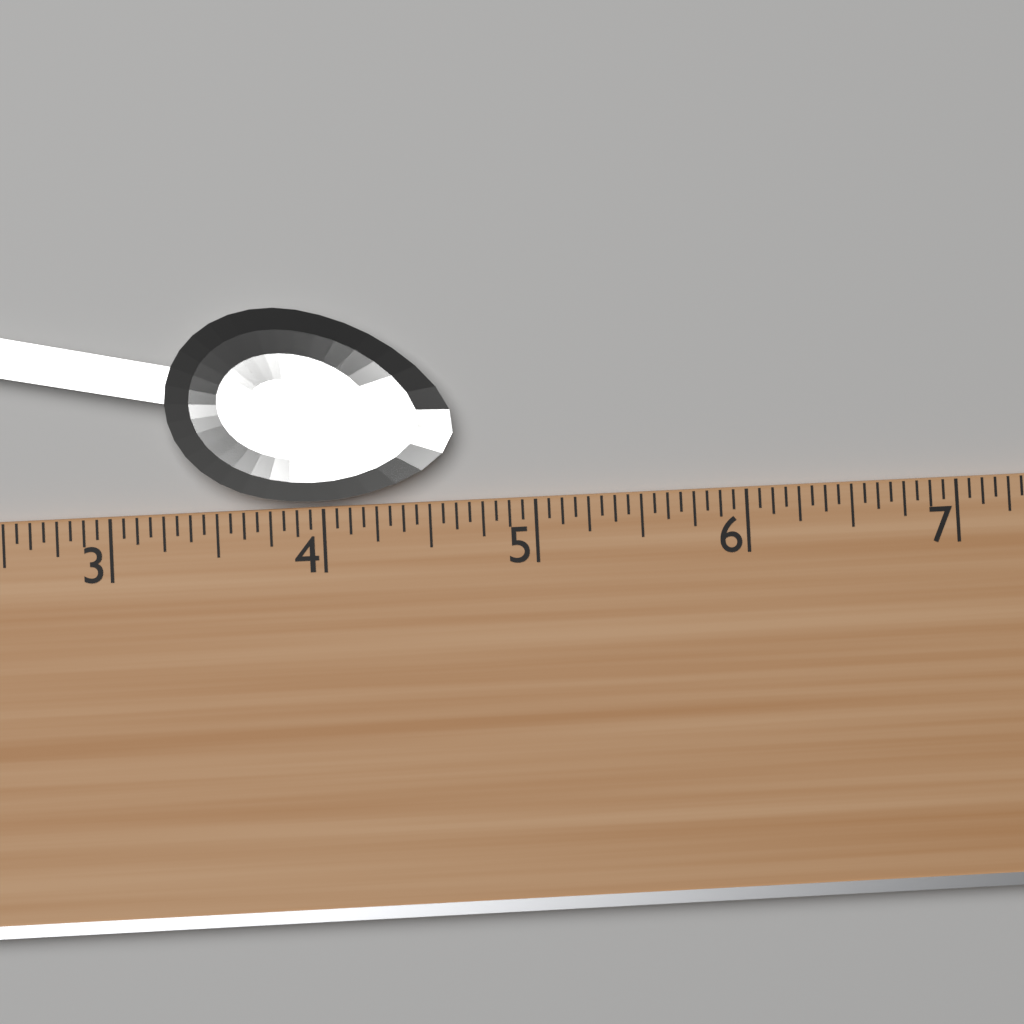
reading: 4.6250 (no unit)
